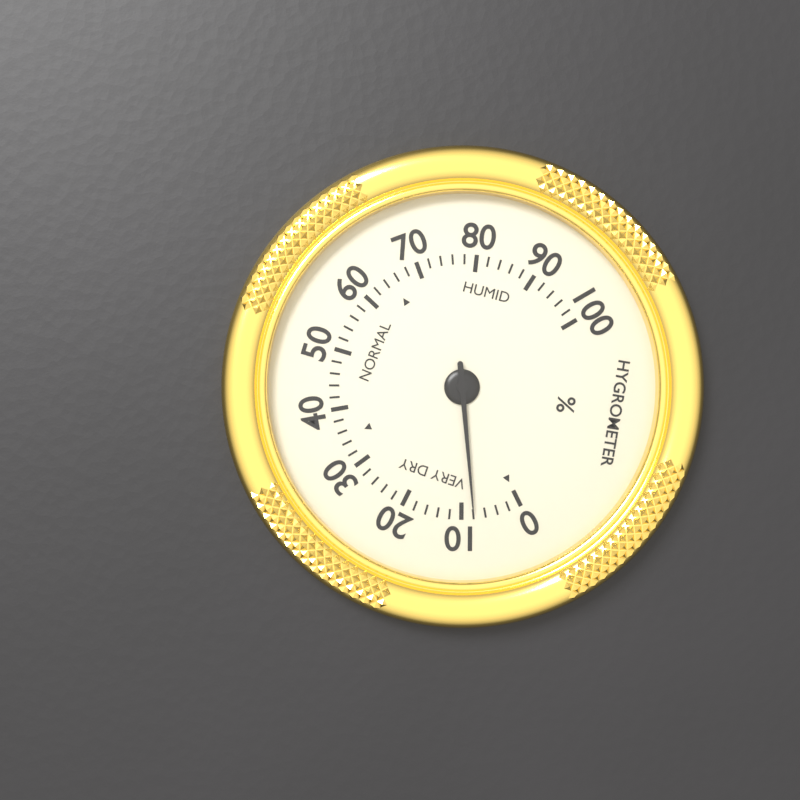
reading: 8 %
